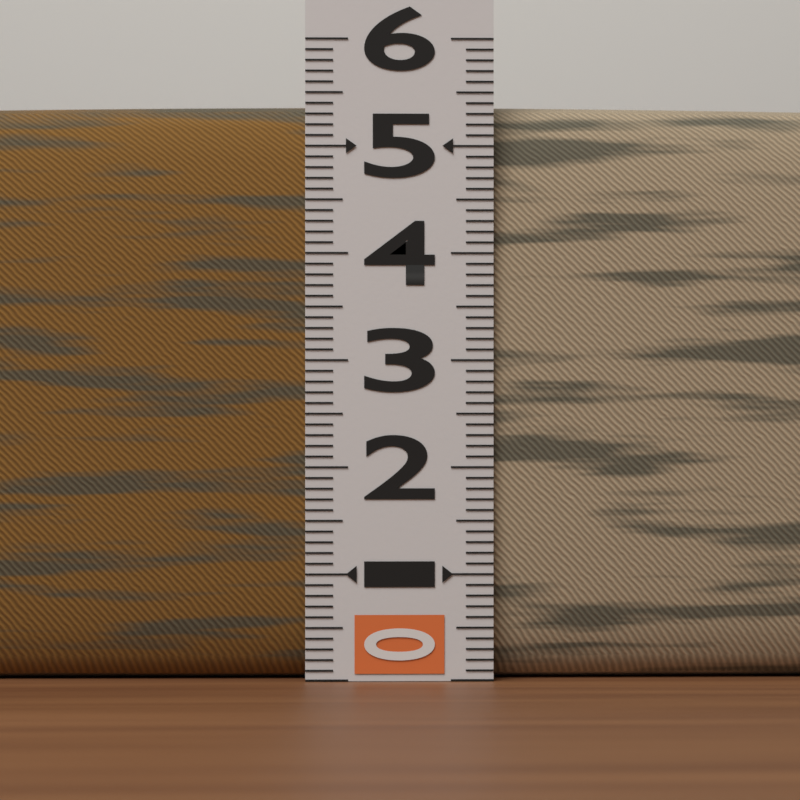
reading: 5.4 (no unit)
